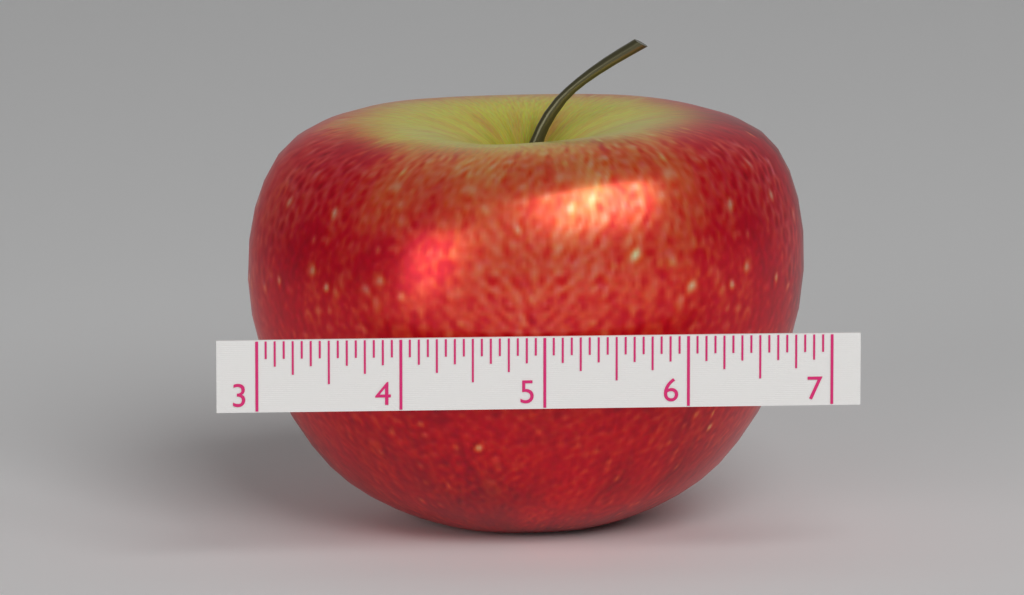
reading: 6.9375 (no unit)
